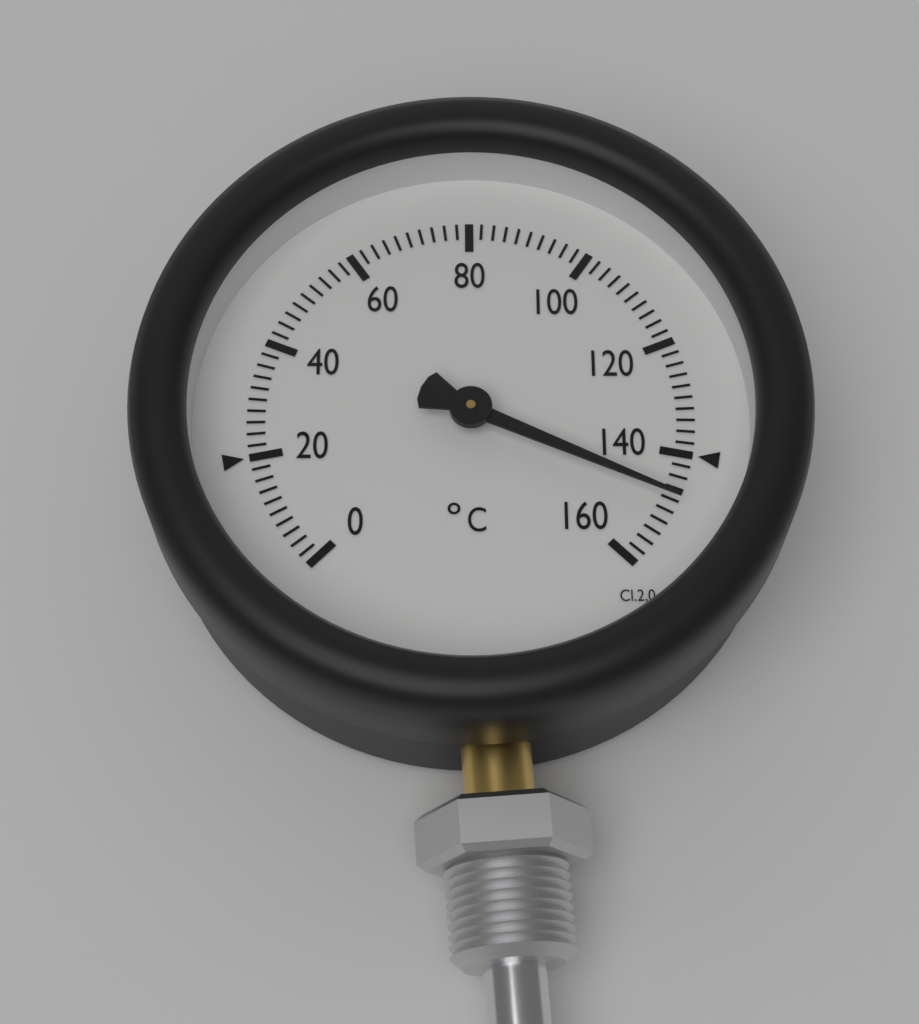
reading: 148 °C
